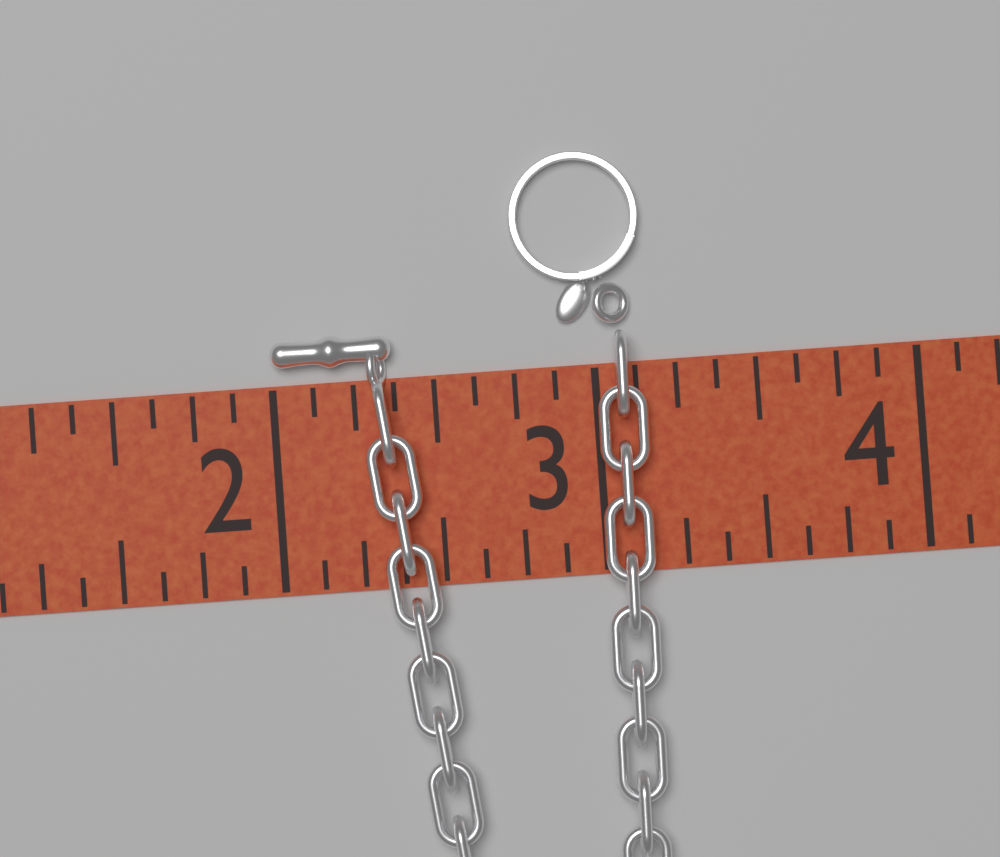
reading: 2.375 (no unit)
